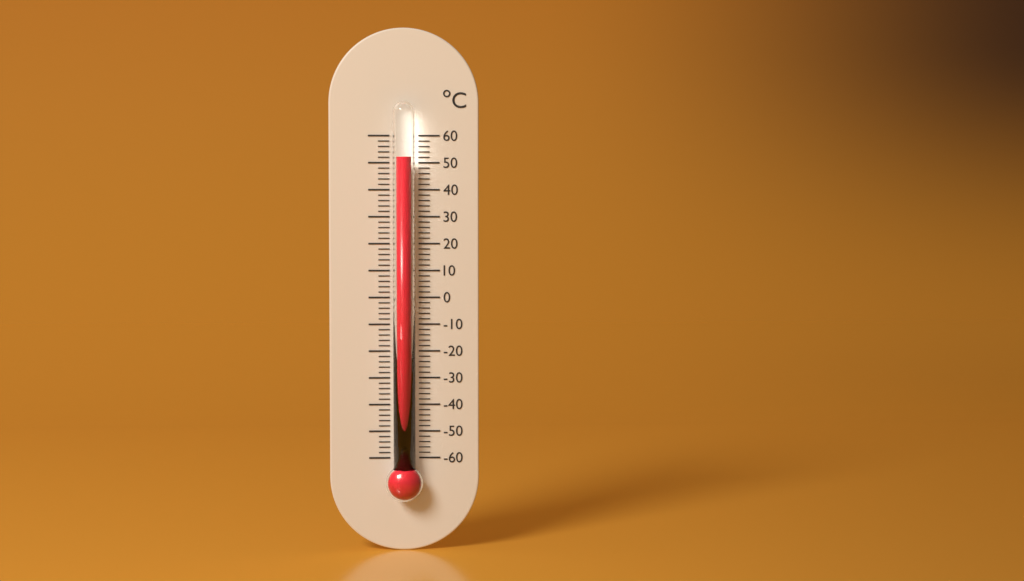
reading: 52 °C
